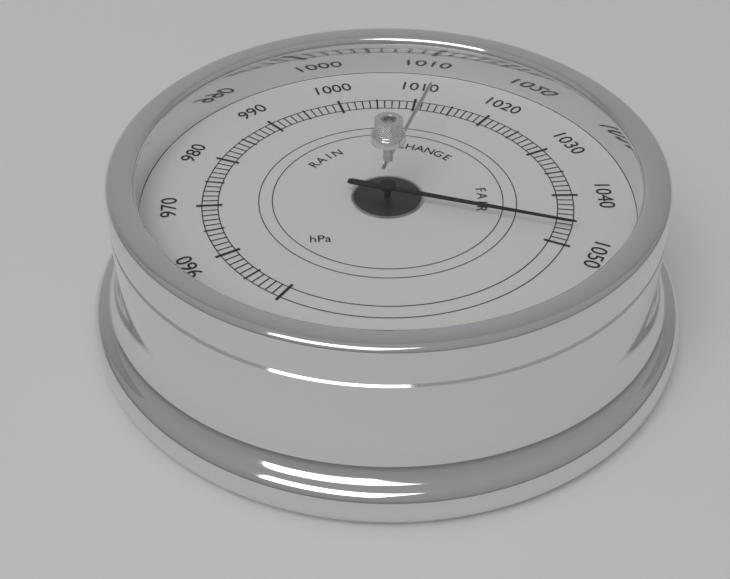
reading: 1047 hPa
